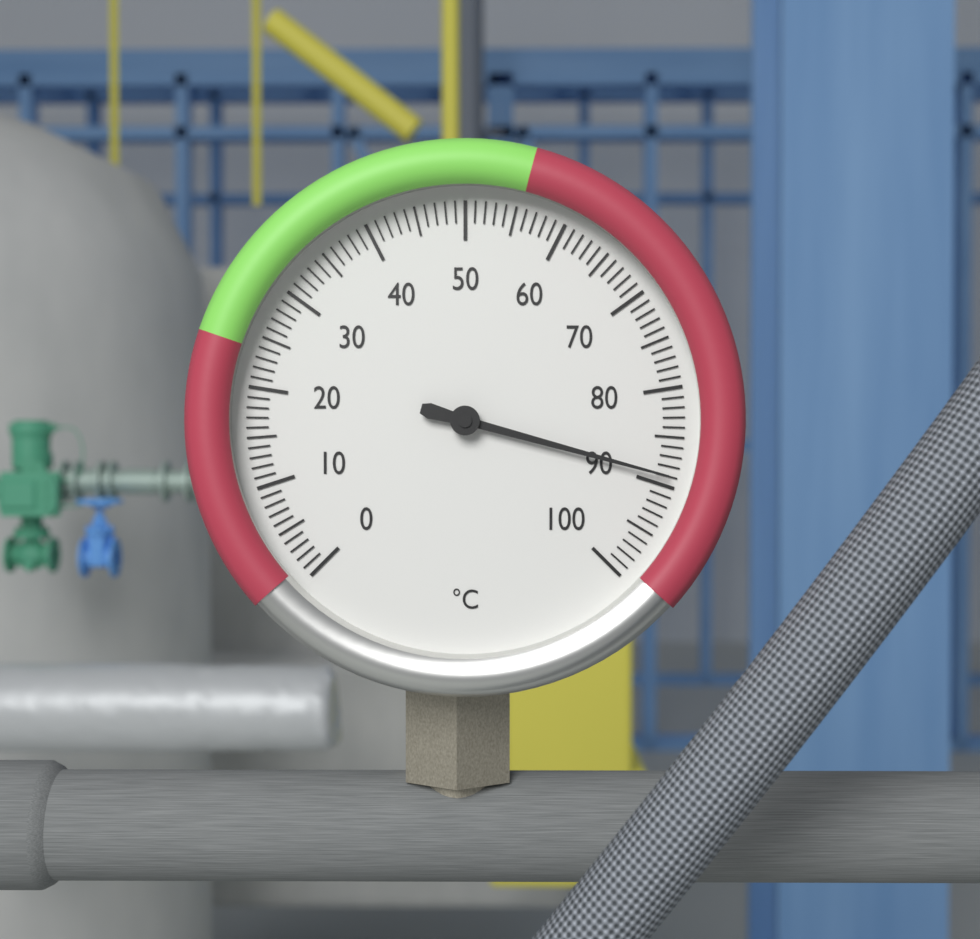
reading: 89 °C
